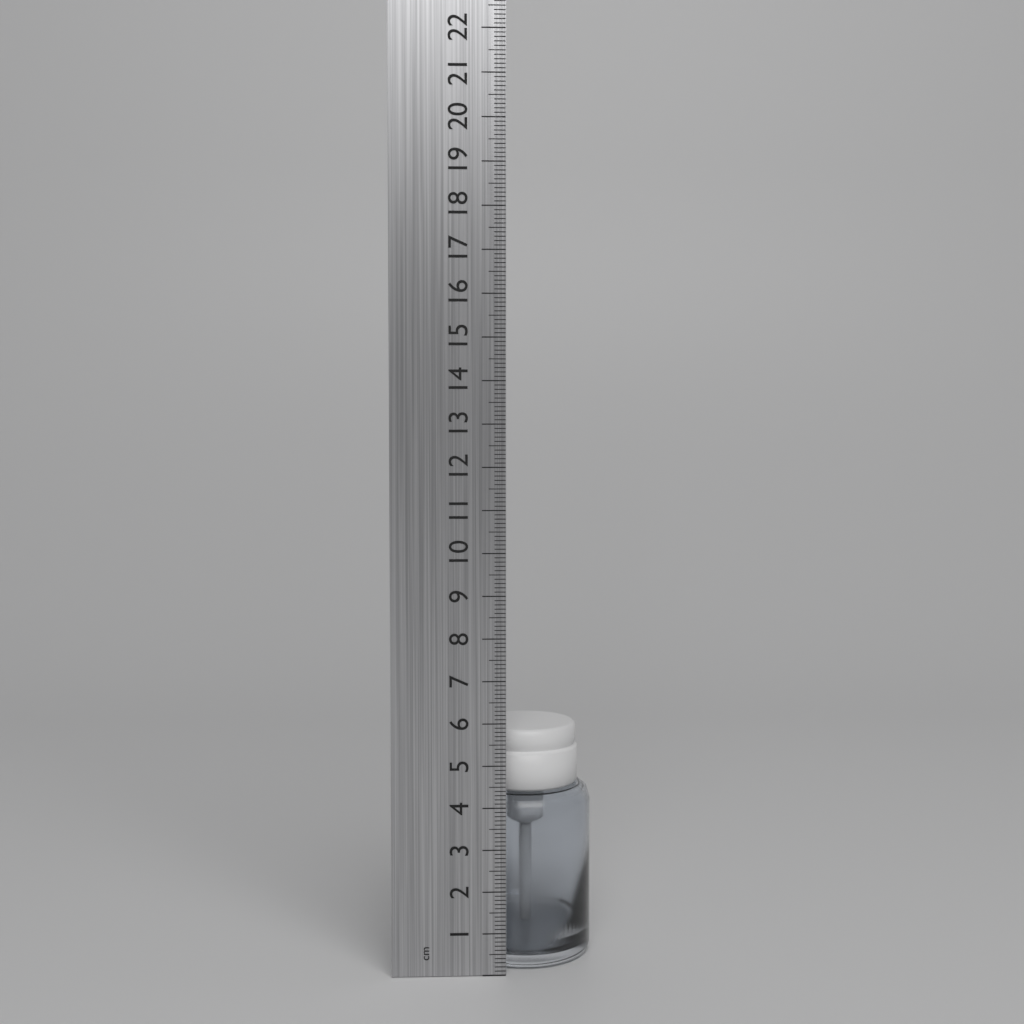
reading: 5.7 cm
